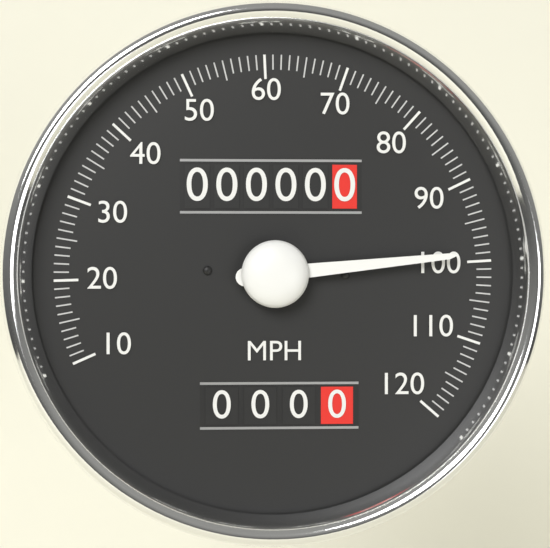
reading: 99 MPH
